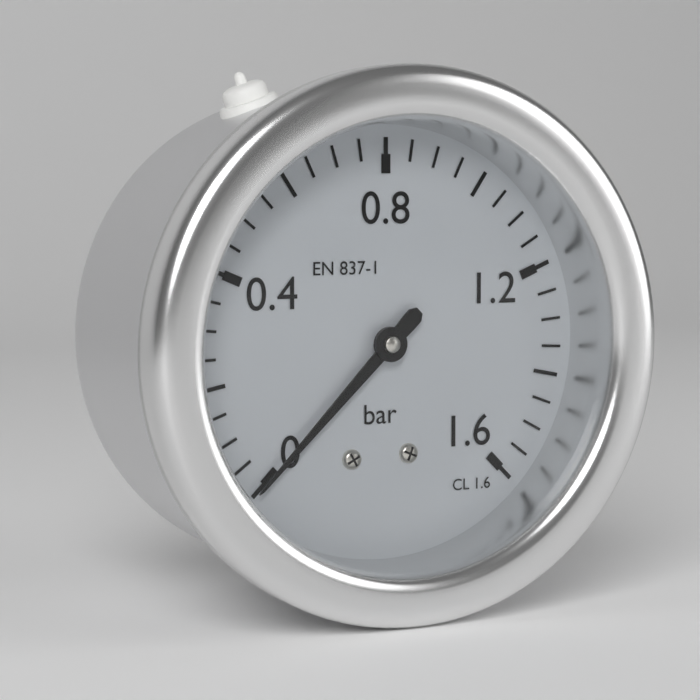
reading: 0.00 bar
